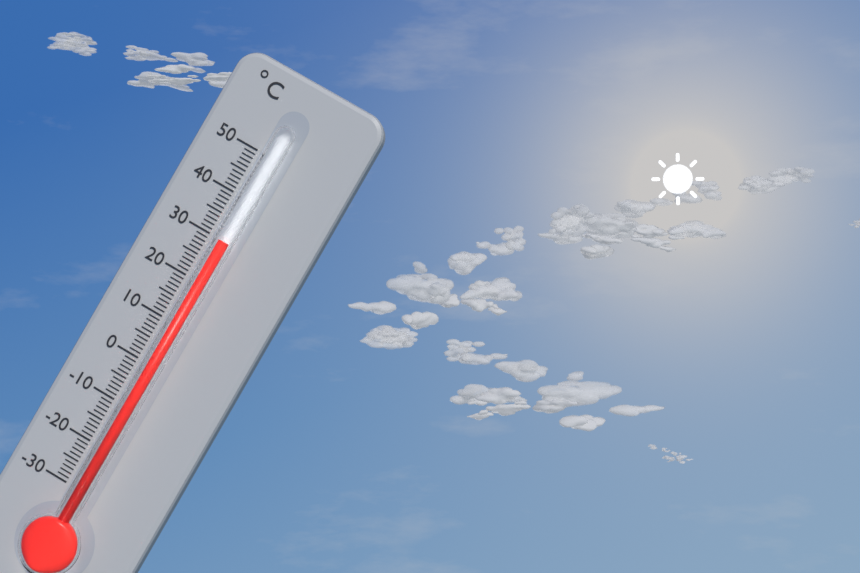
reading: 30 °C
